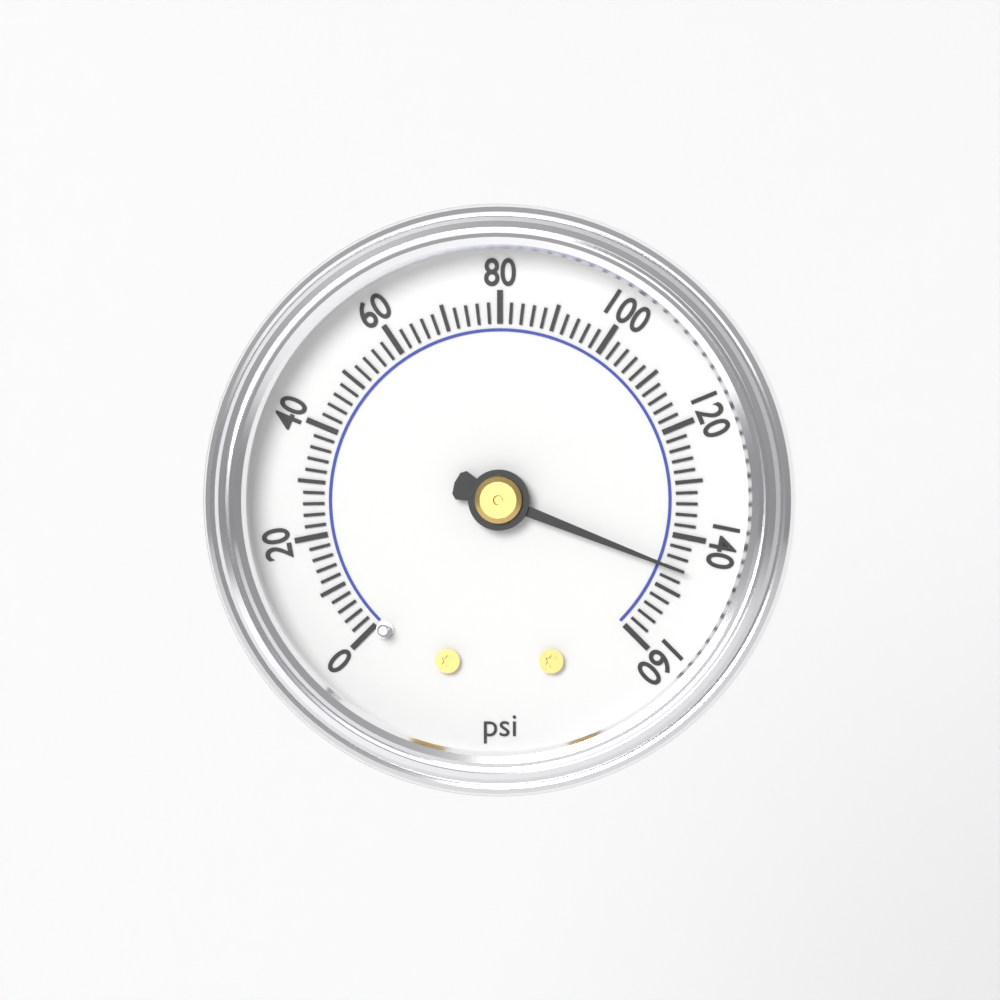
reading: 146 psi
